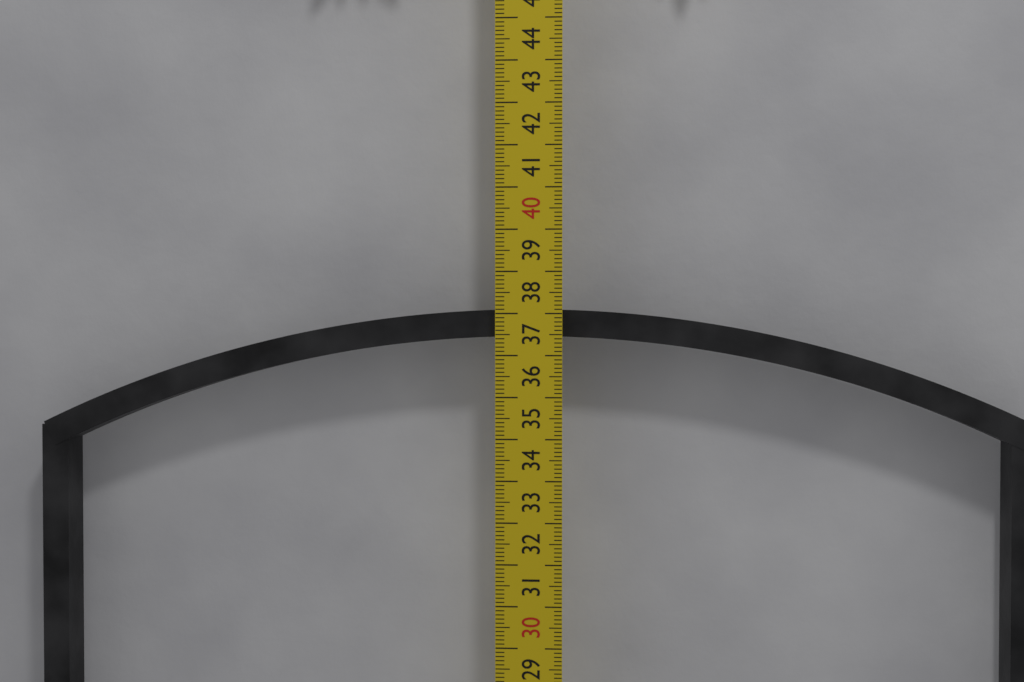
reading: 37.1 cm
